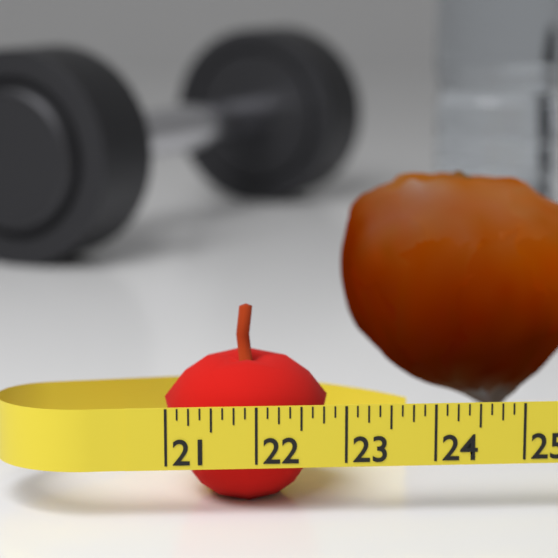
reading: 22.875 (no unit)
